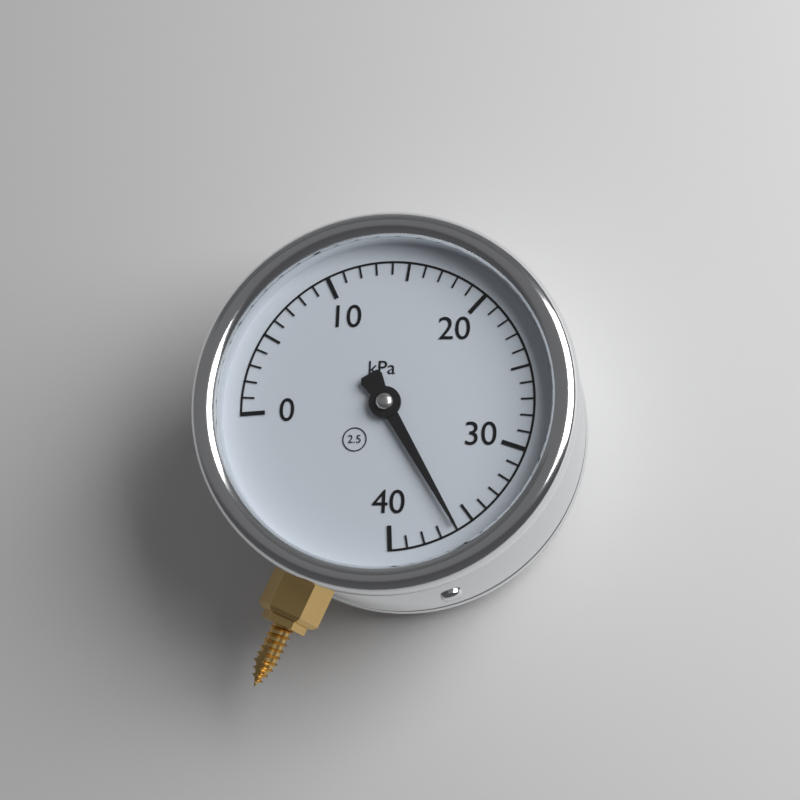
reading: 36 kPa
